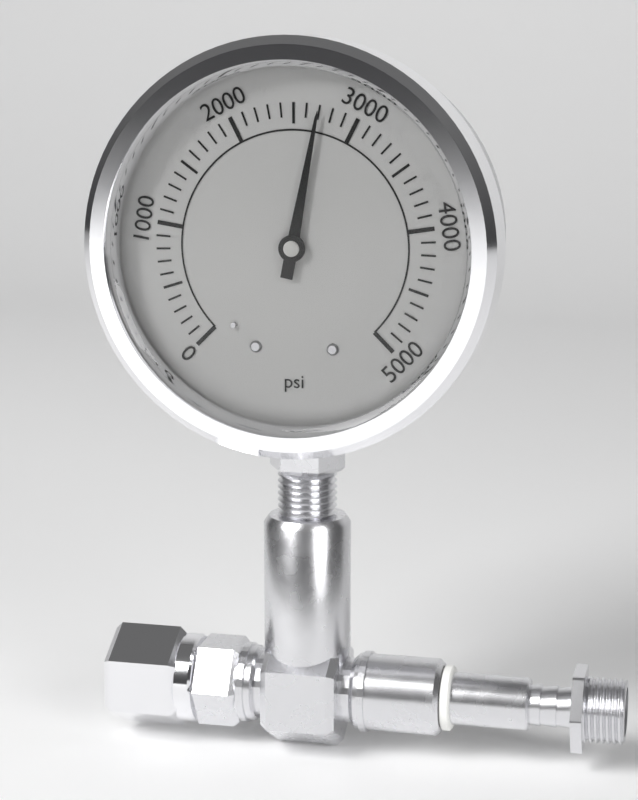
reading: 2700 psi
